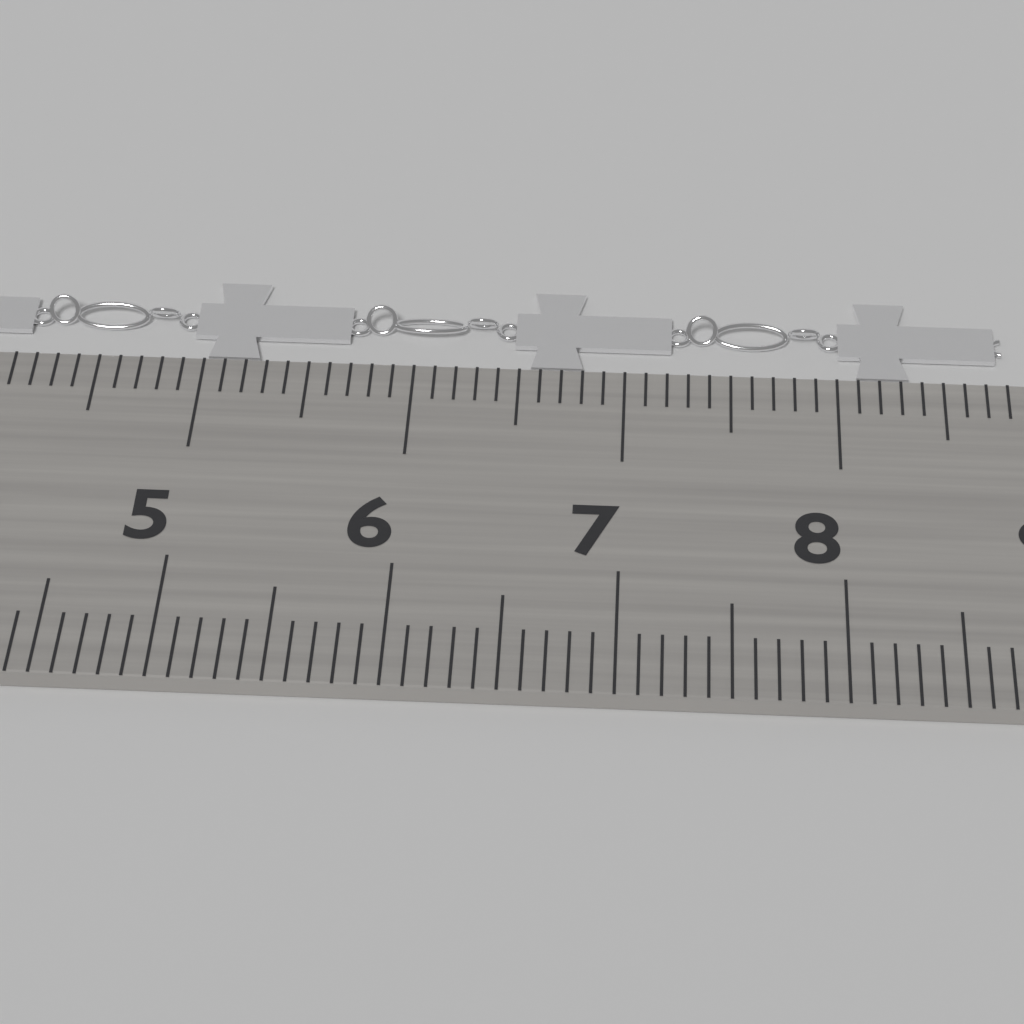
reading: 8.8 cm
